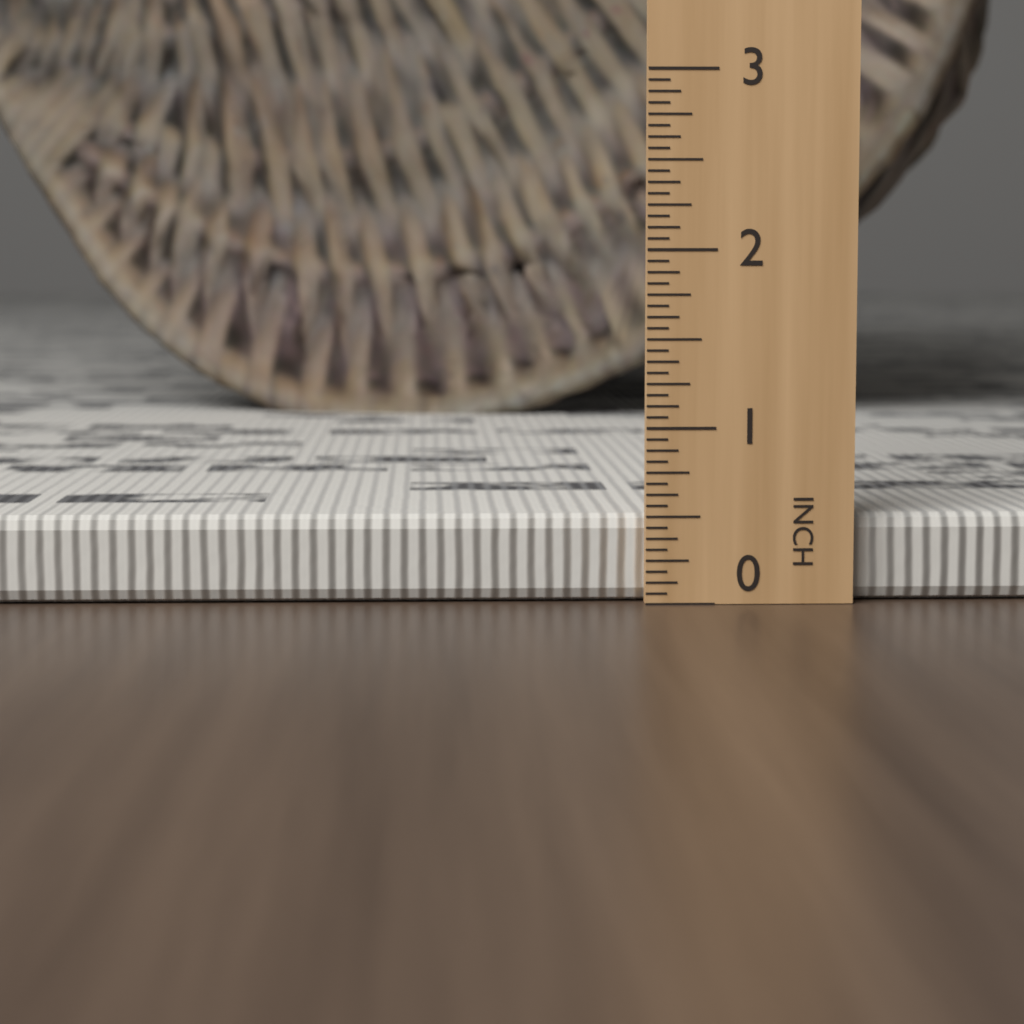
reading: 0.5000 in
